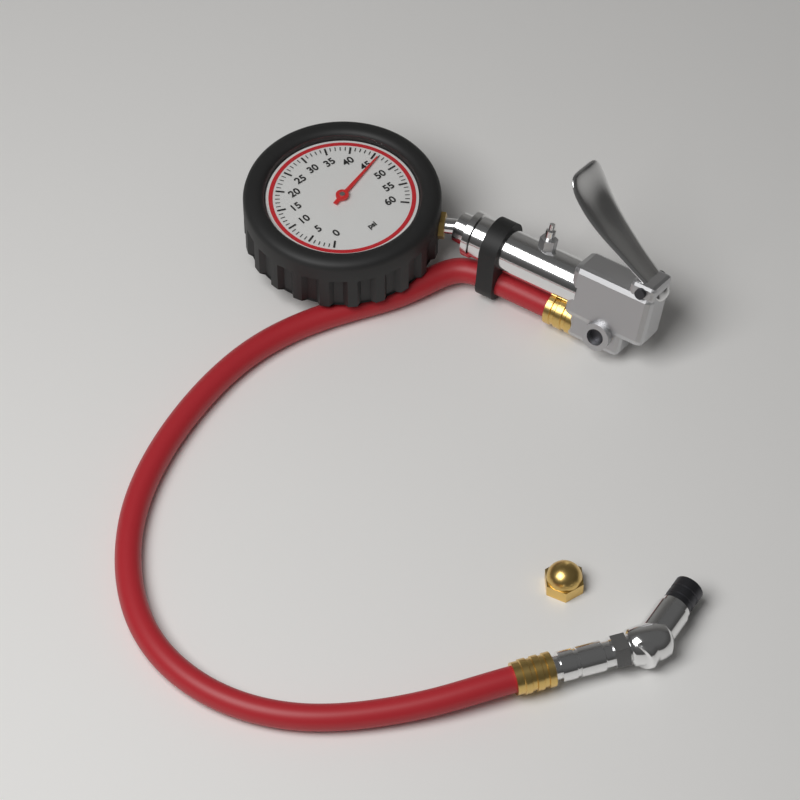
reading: 46 psi
